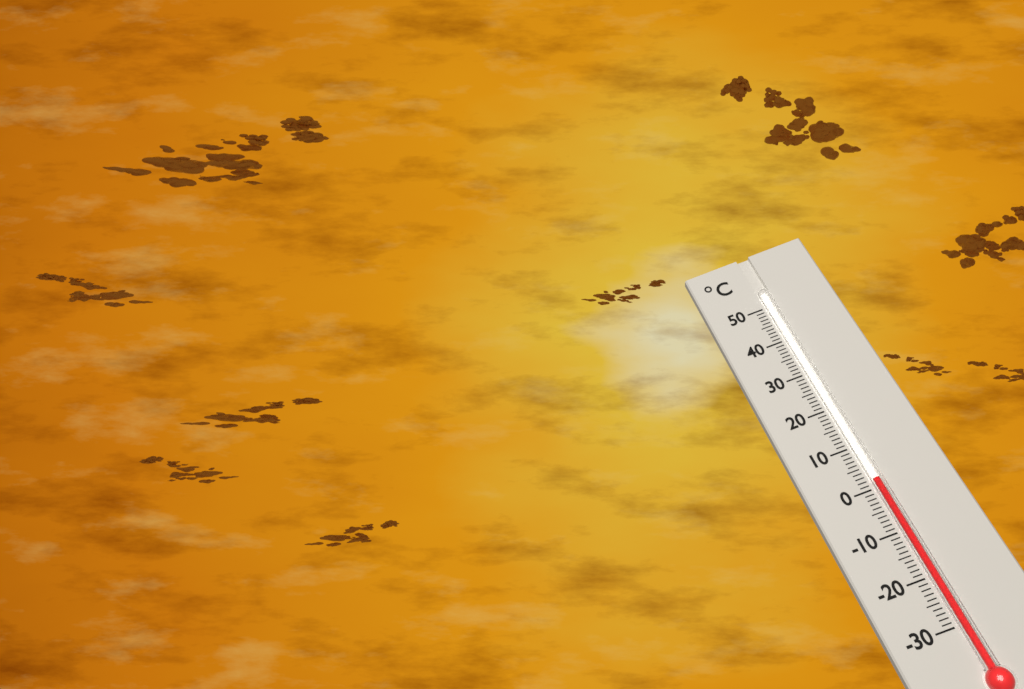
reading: 2 °C
